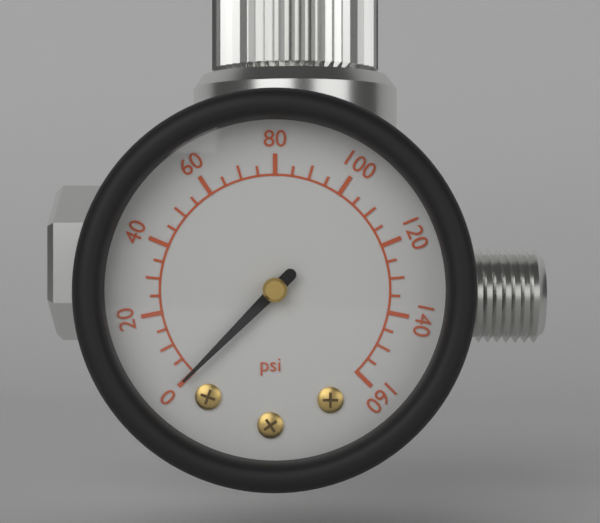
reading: 0 psi
